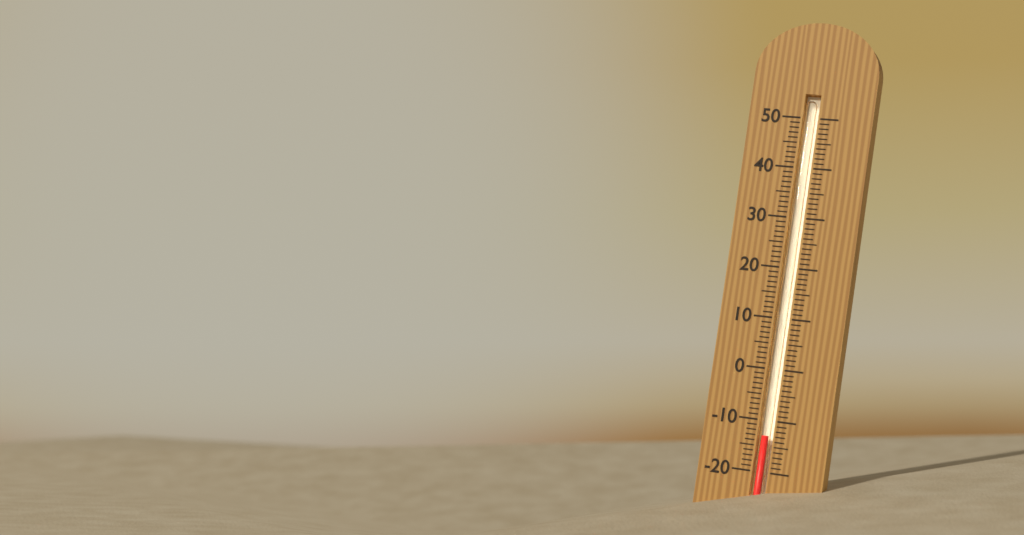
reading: -13 (no unit)
